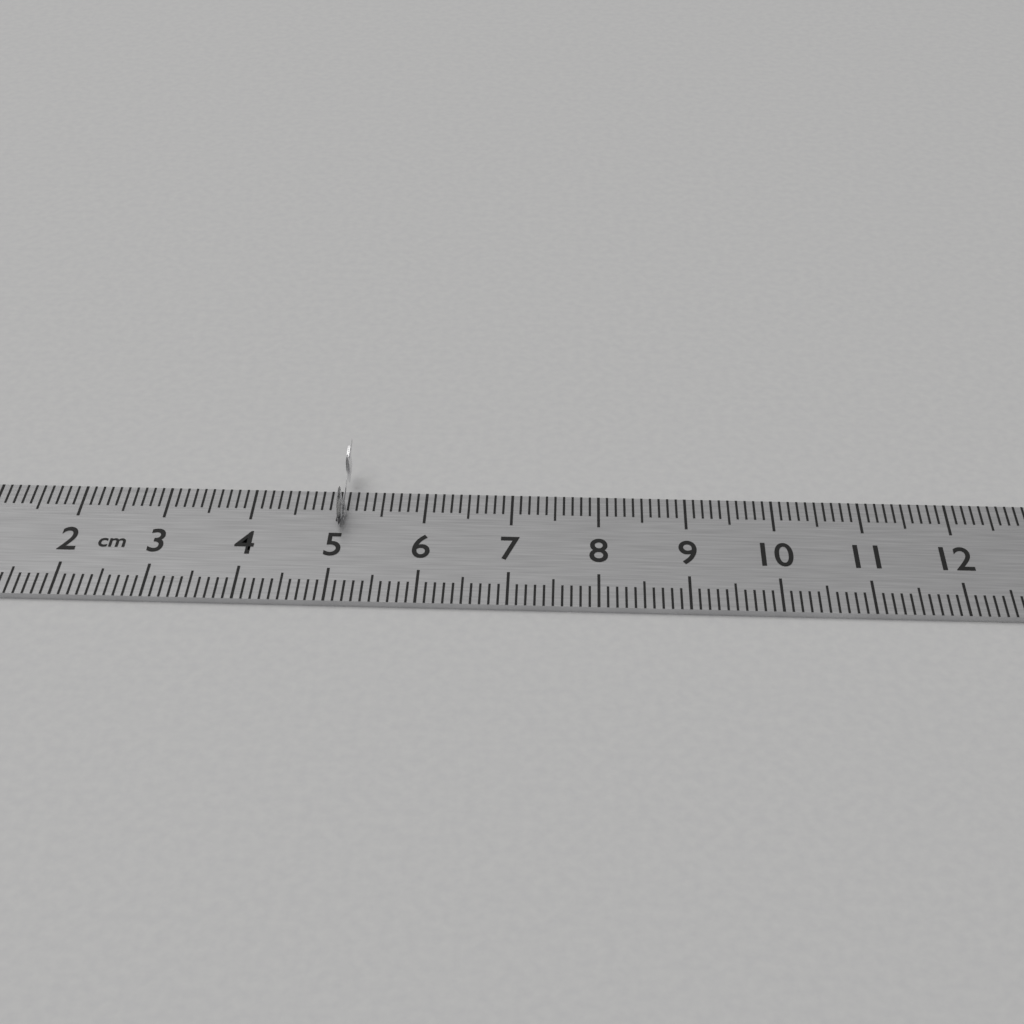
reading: 5.1 cm
